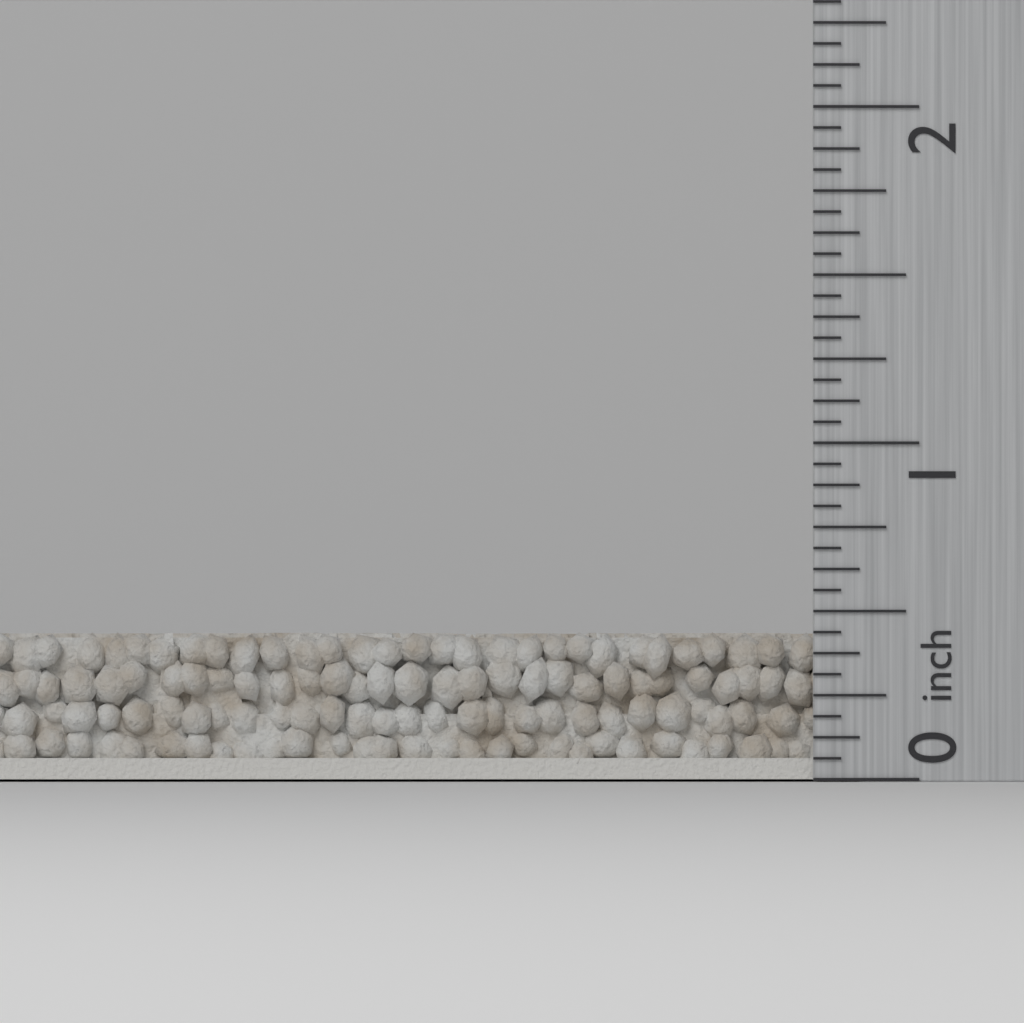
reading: 0.4375 inch
